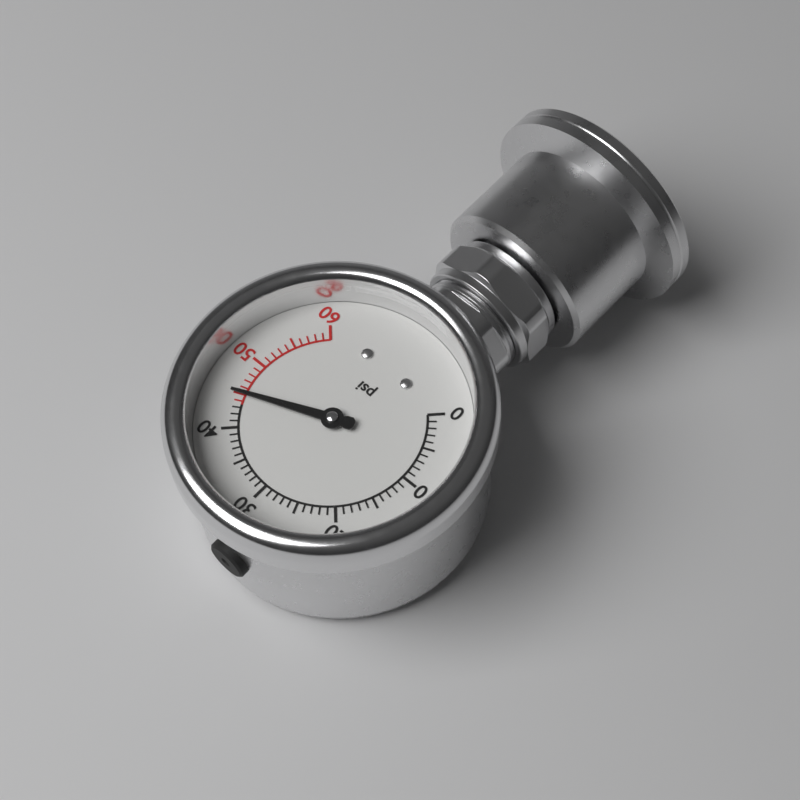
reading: 45 psi
